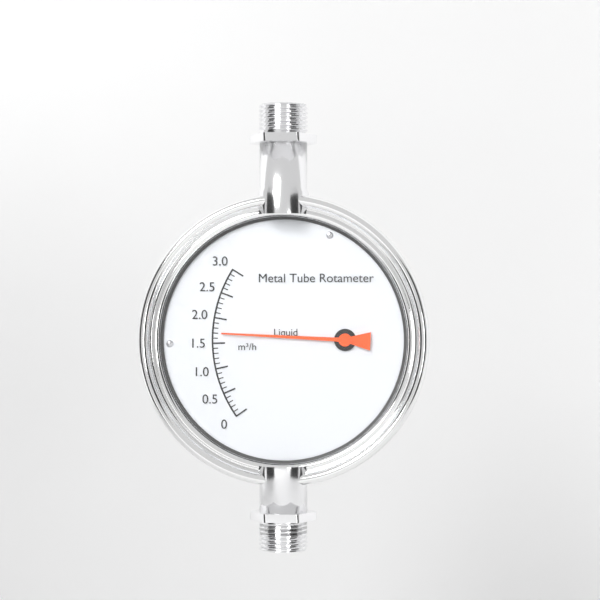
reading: 1.7 m³/h
